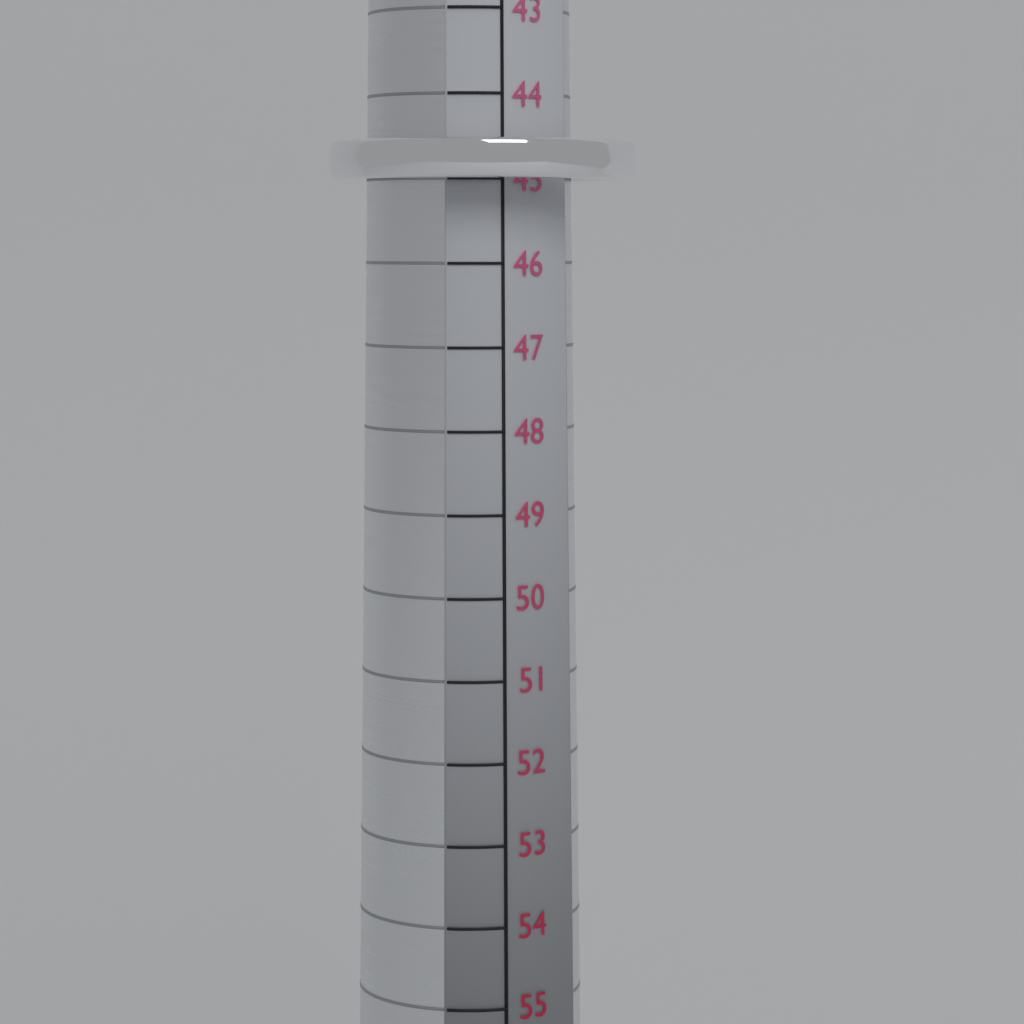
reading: 45 mm
